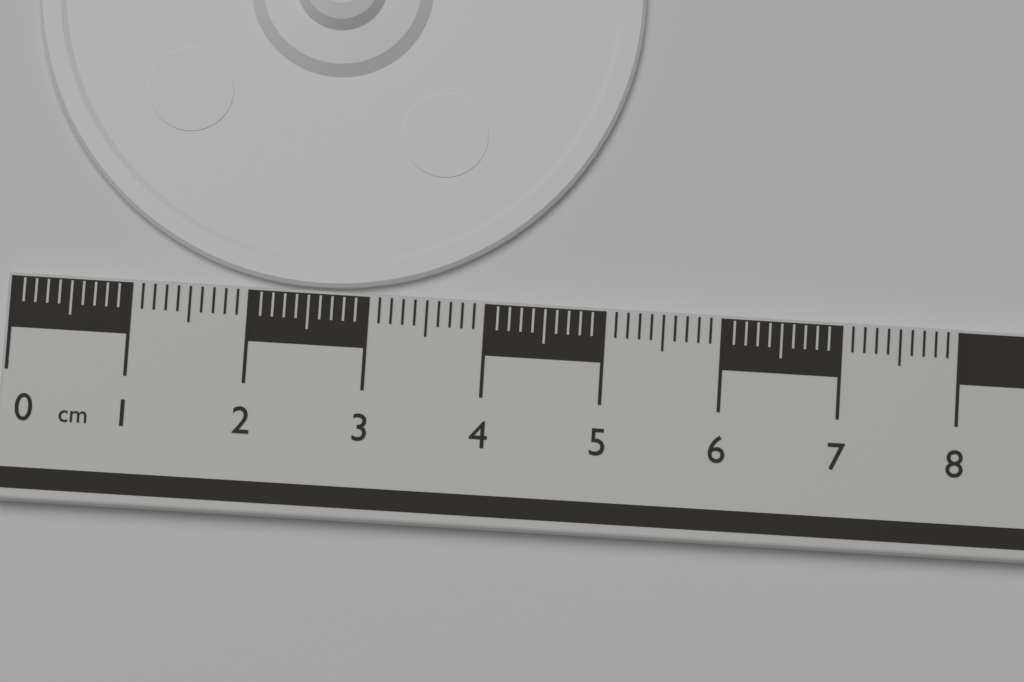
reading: 5.2 cm
